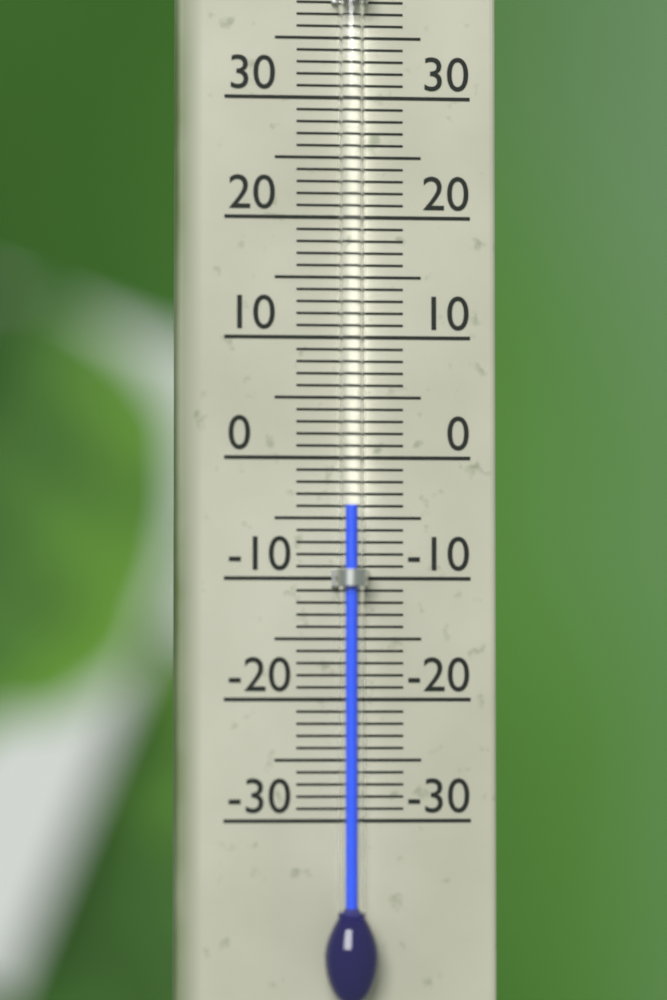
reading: -4 °C
